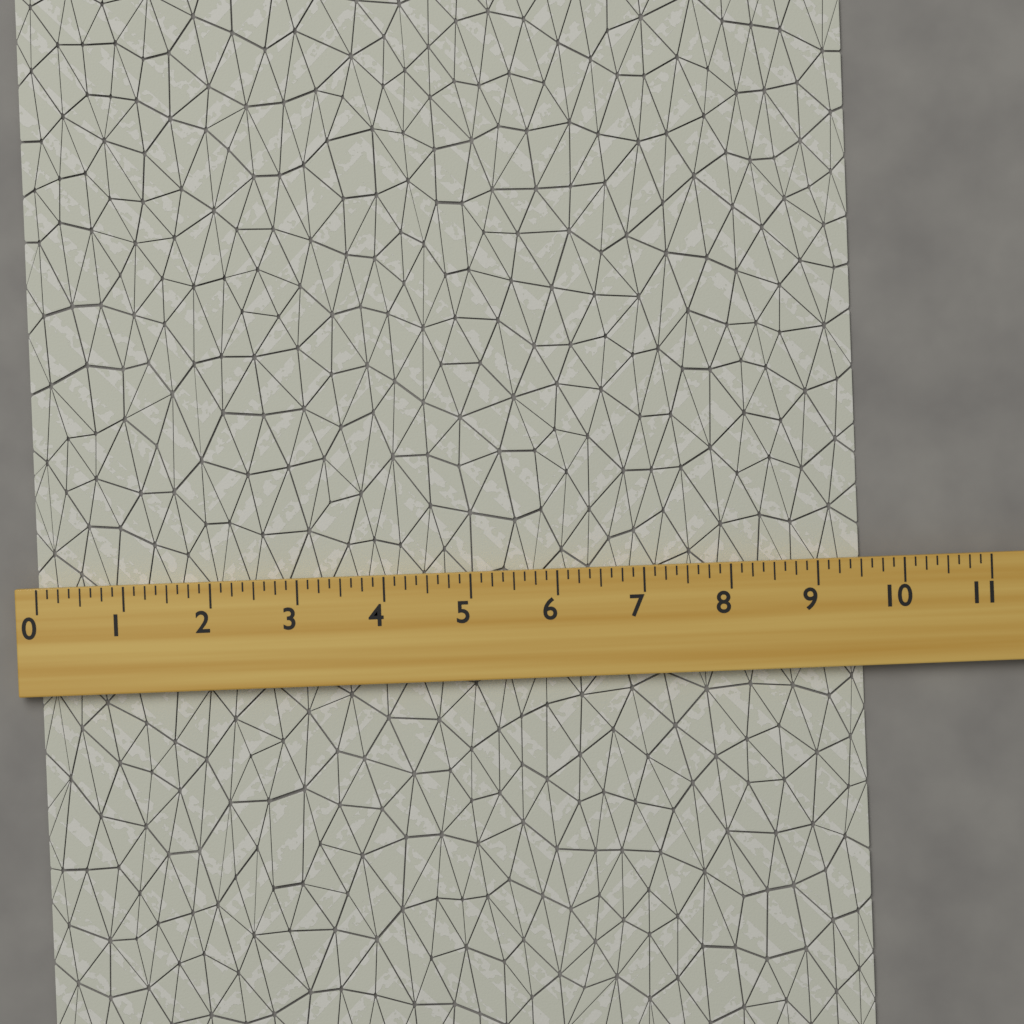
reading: 9.500 (no unit)
